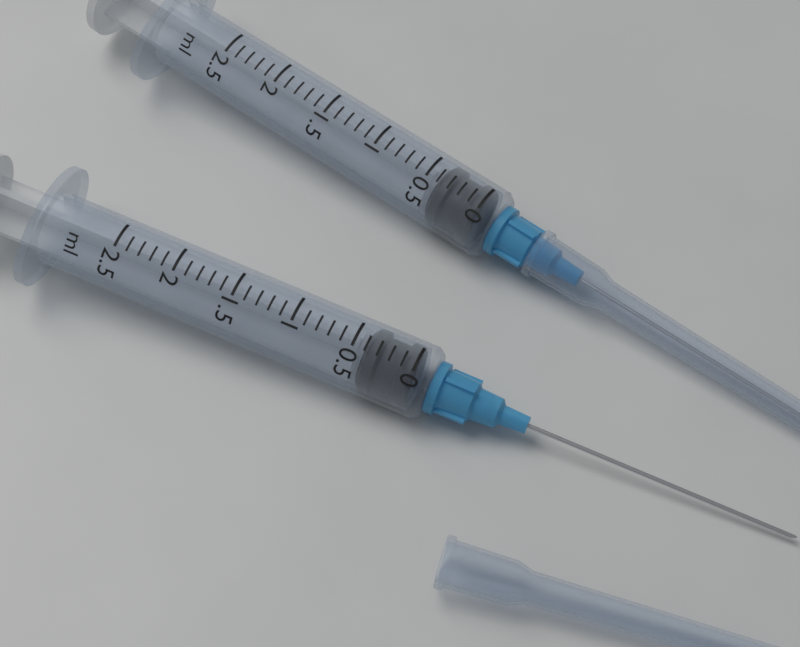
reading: 0.0 ml
